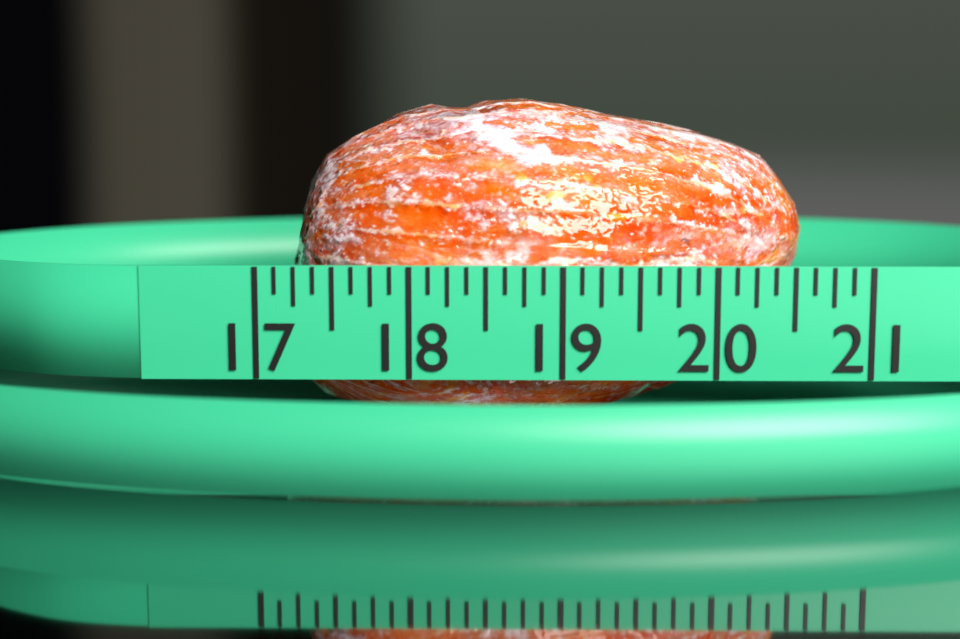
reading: 20.750 (no unit)
